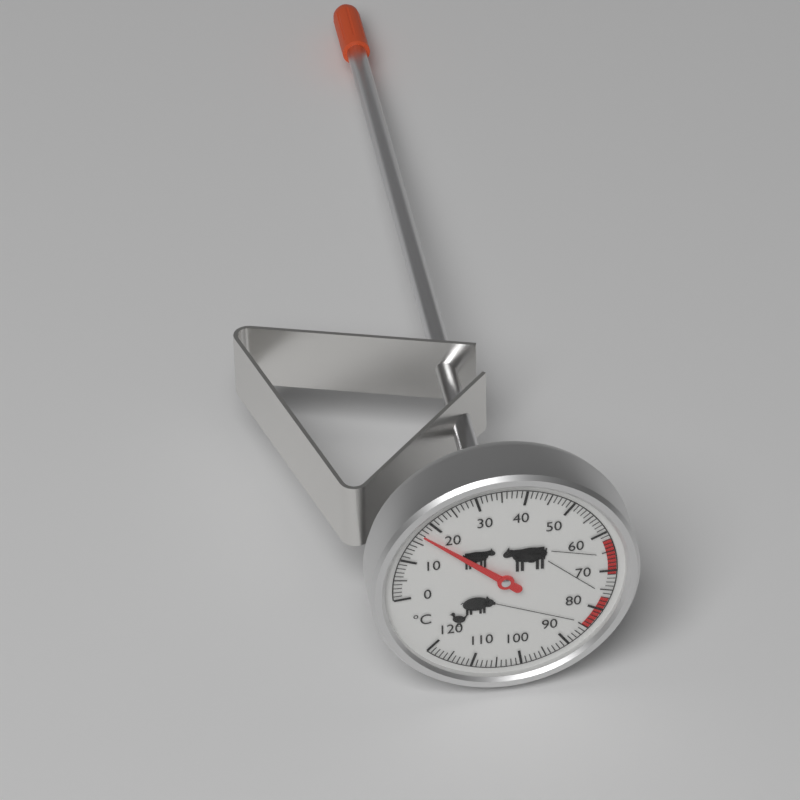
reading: 17 °C
